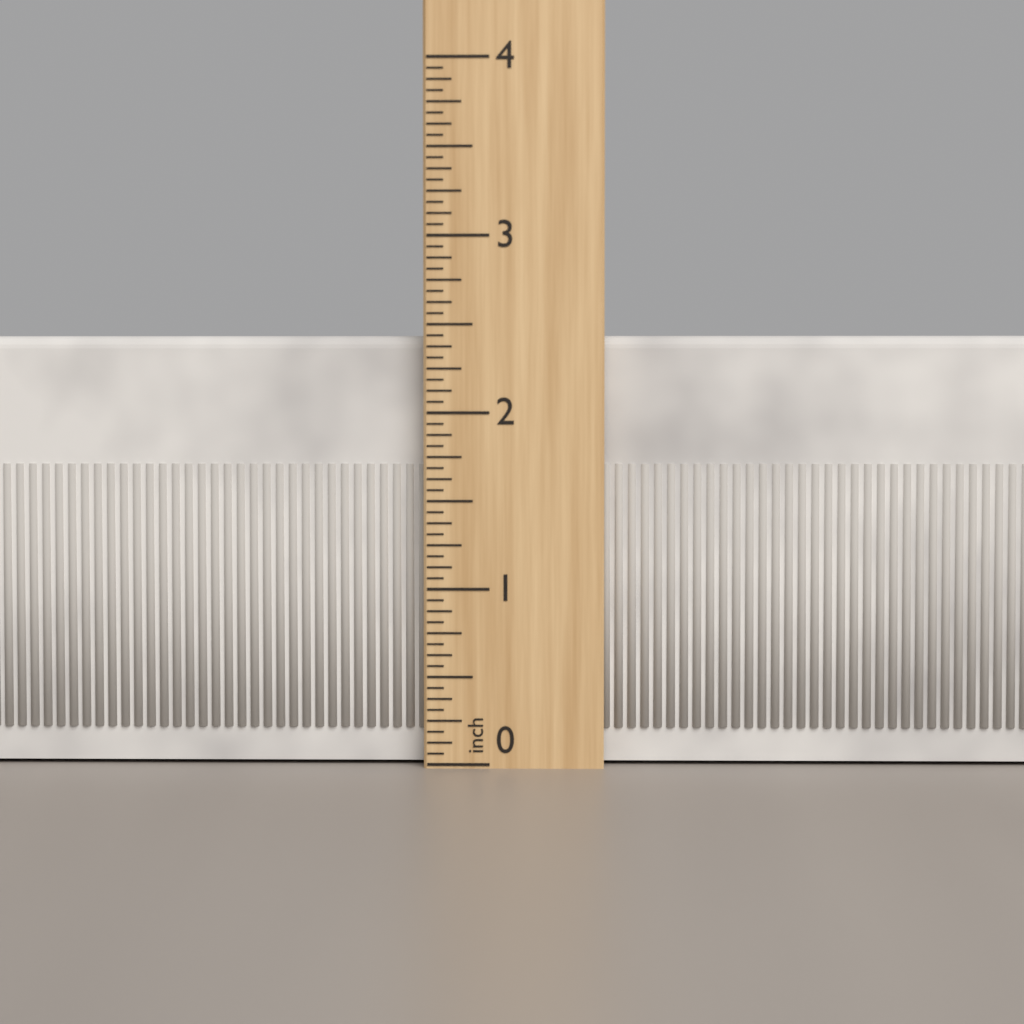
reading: 2.4375 inch
